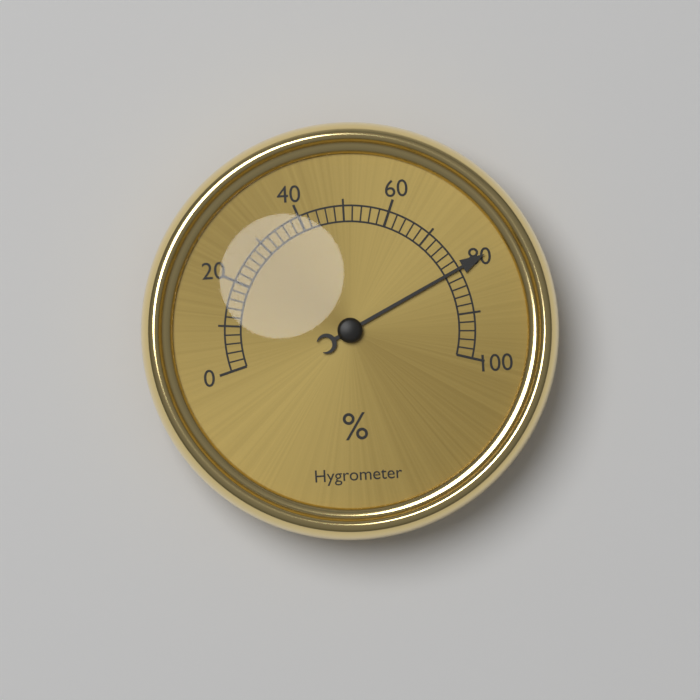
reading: 80 %
